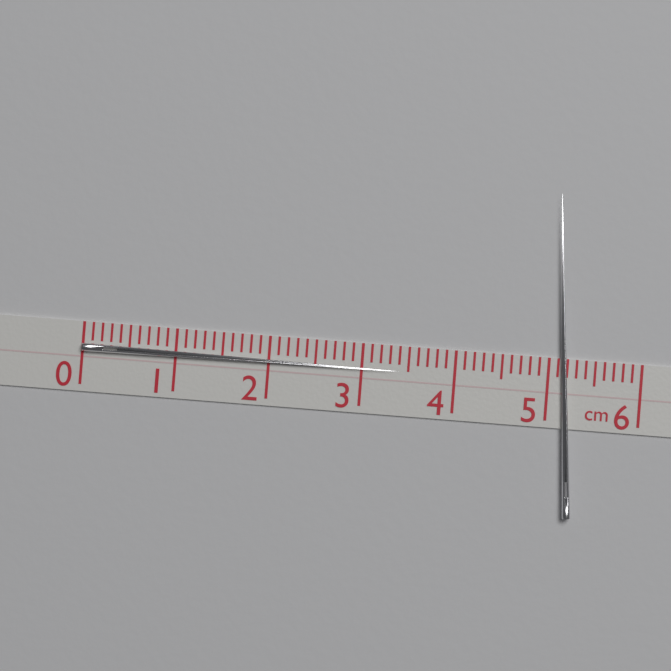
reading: 3.4 cm
